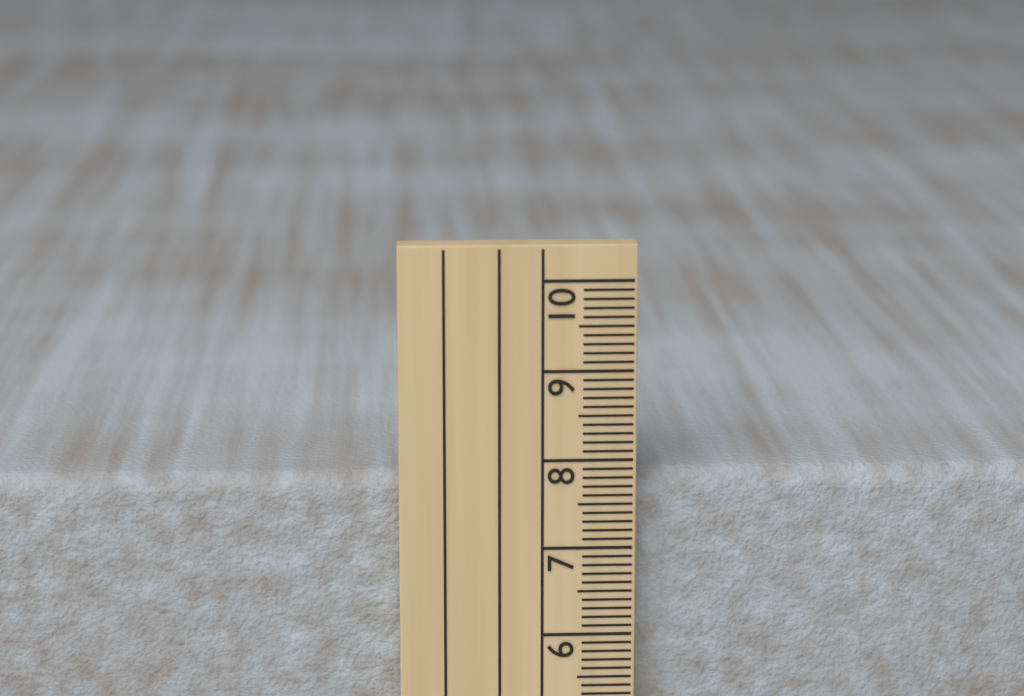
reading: 7.8 cm
